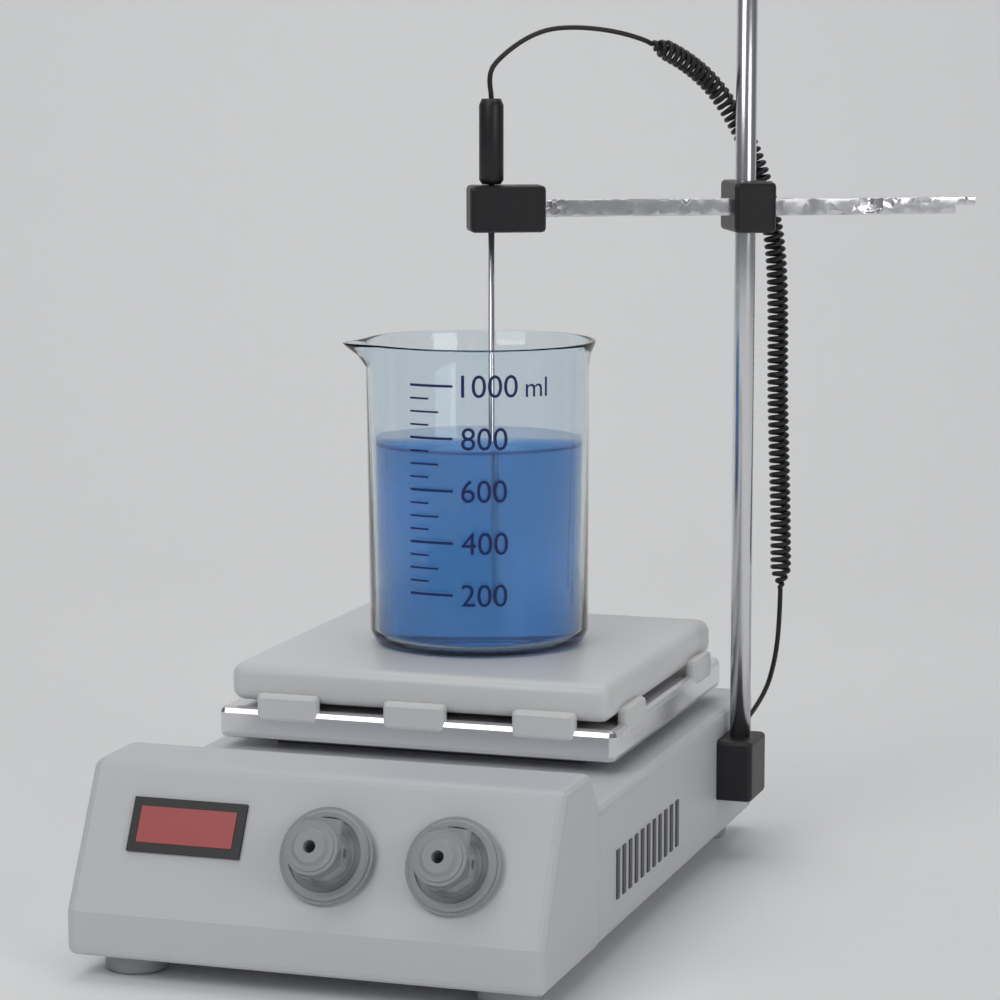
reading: 750 ml
